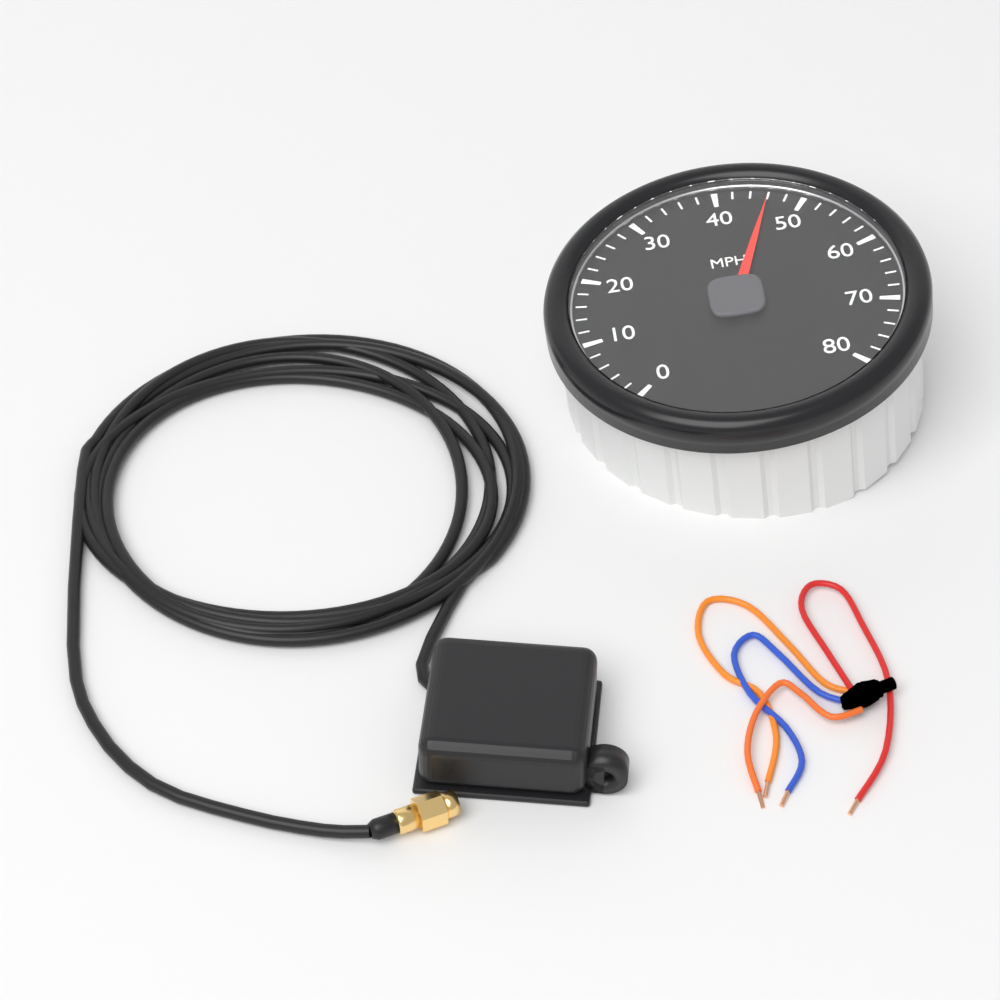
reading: 46 MPH
